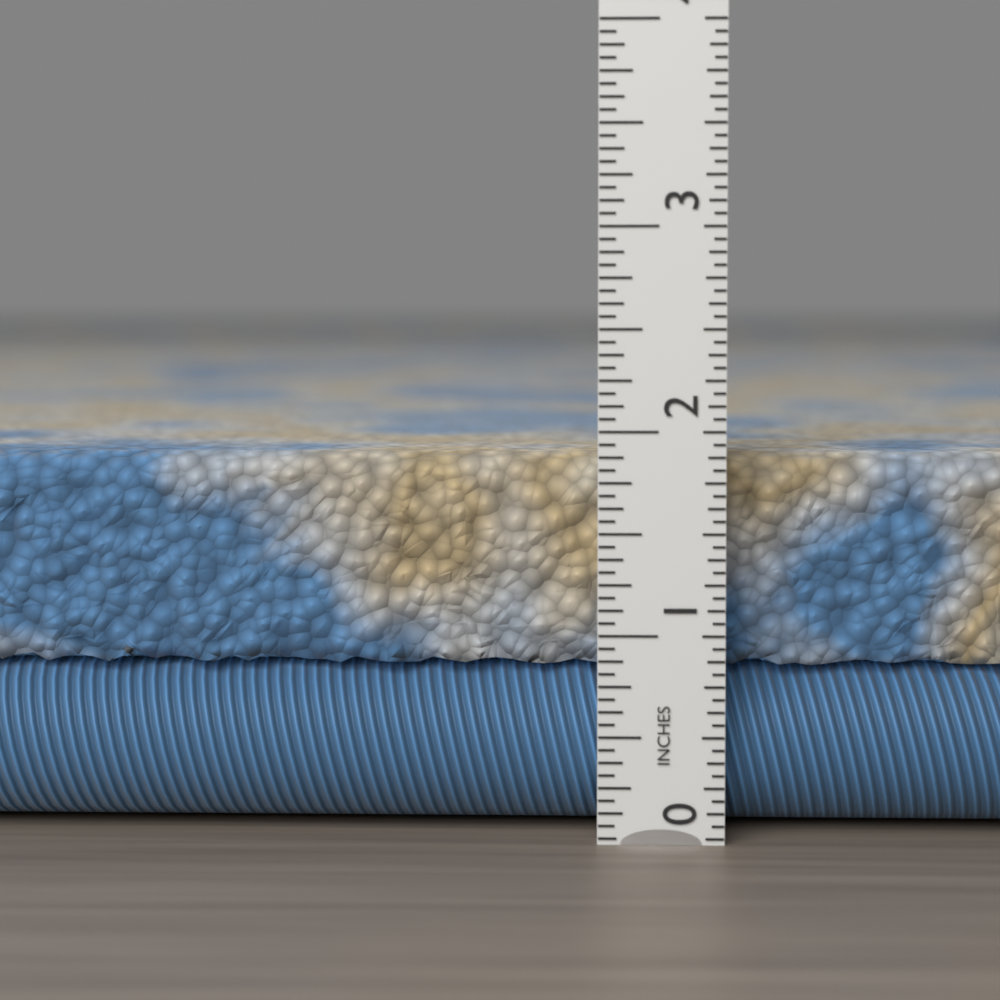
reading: 1.8750 in
